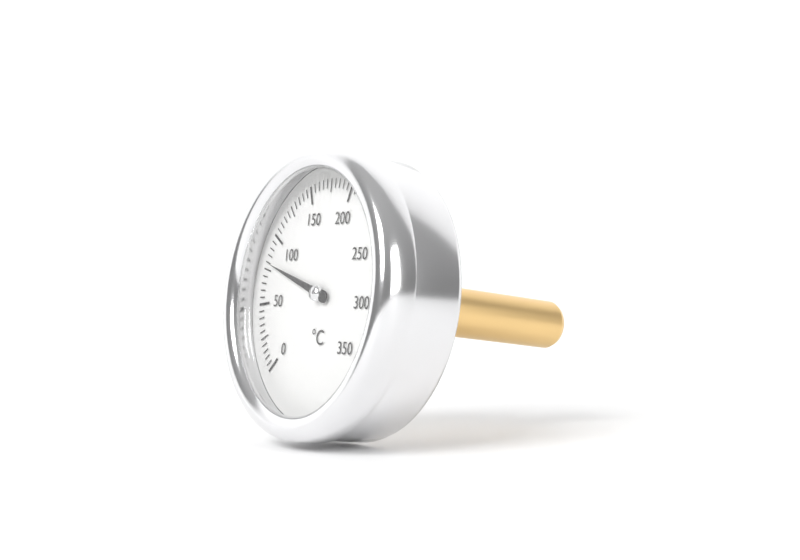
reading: 80 °C
